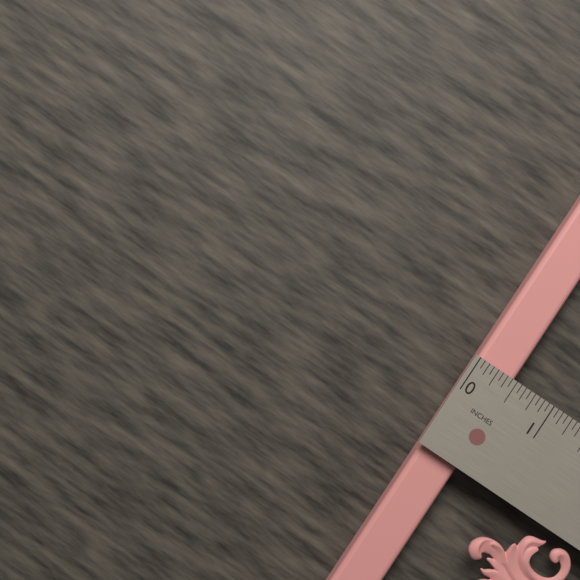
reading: 0.5000 in
